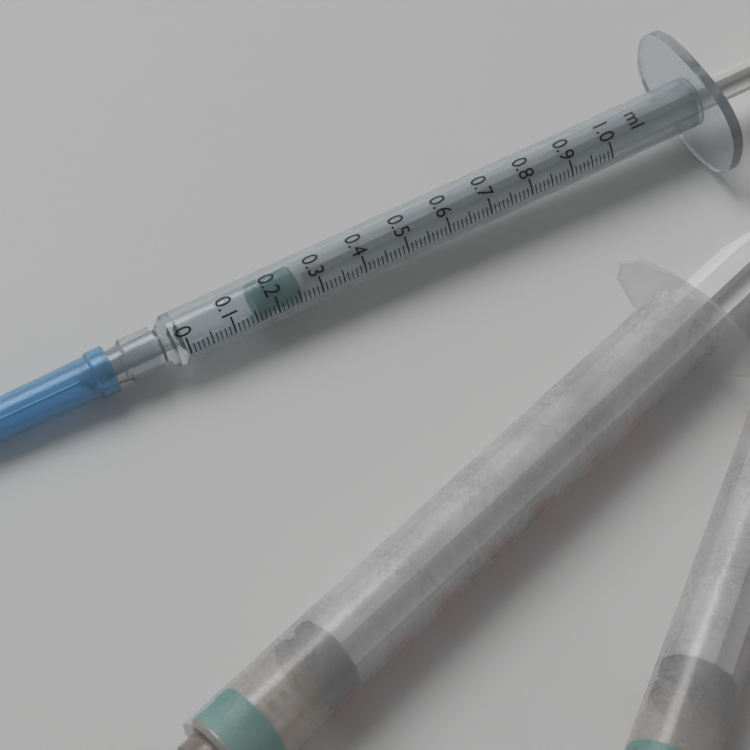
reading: 0.16 ml
